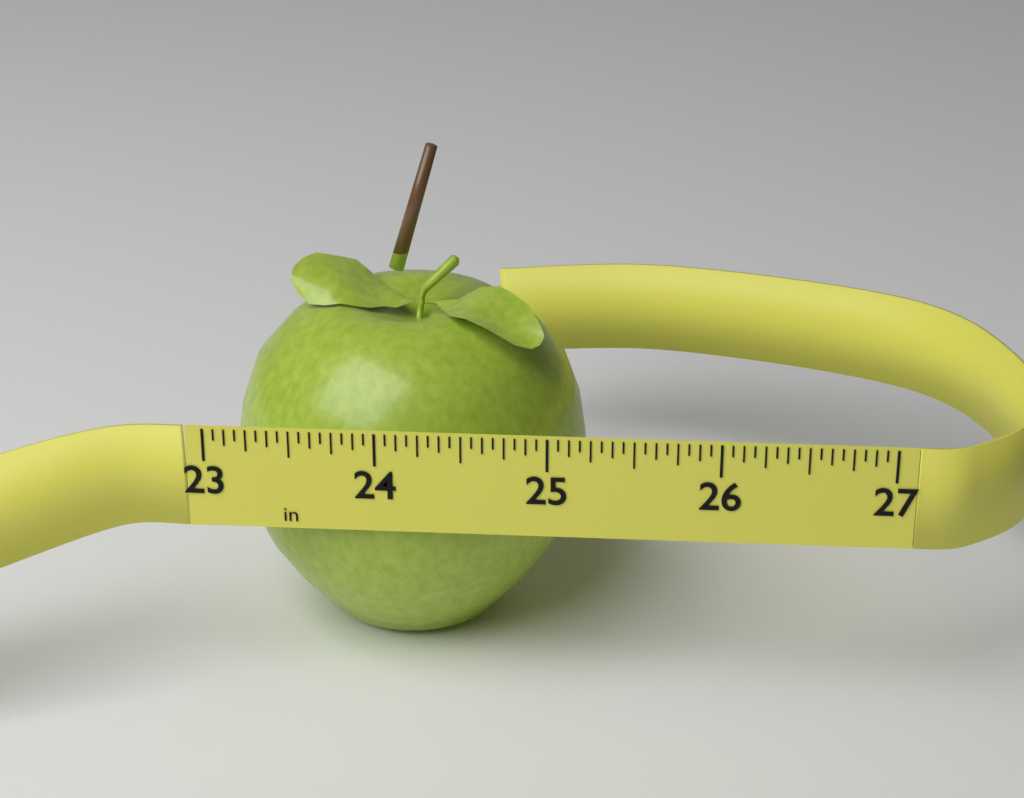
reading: 25.1875 in
